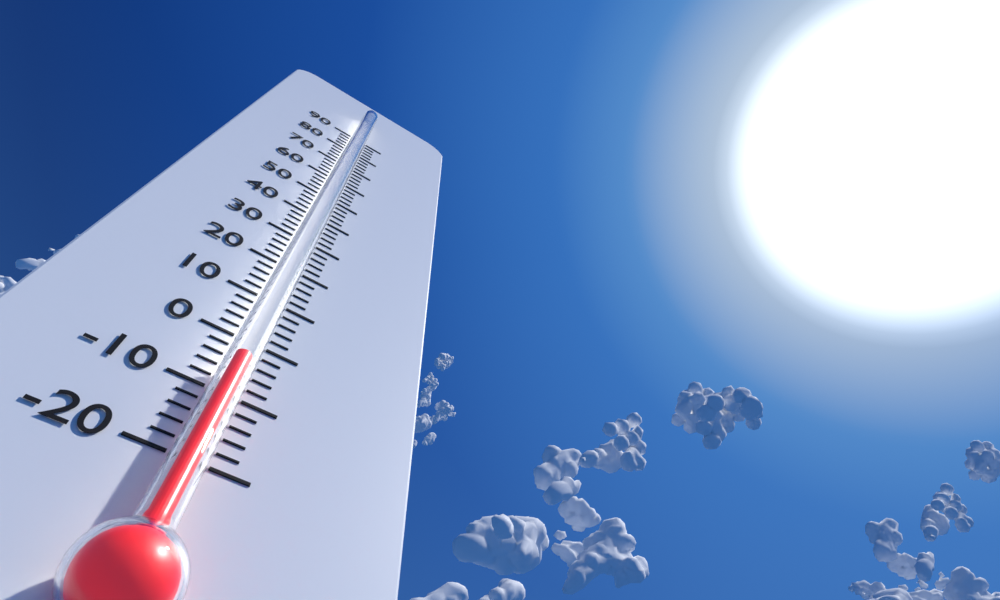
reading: -6 (no unit)
